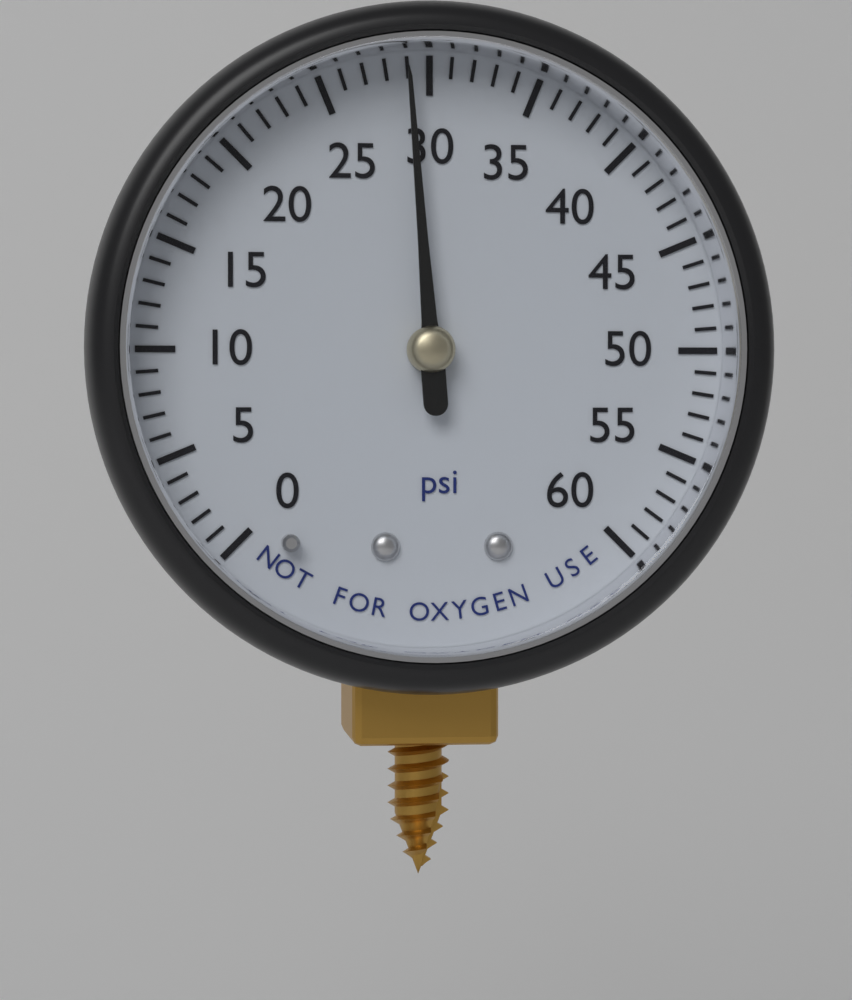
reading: 29 psi
